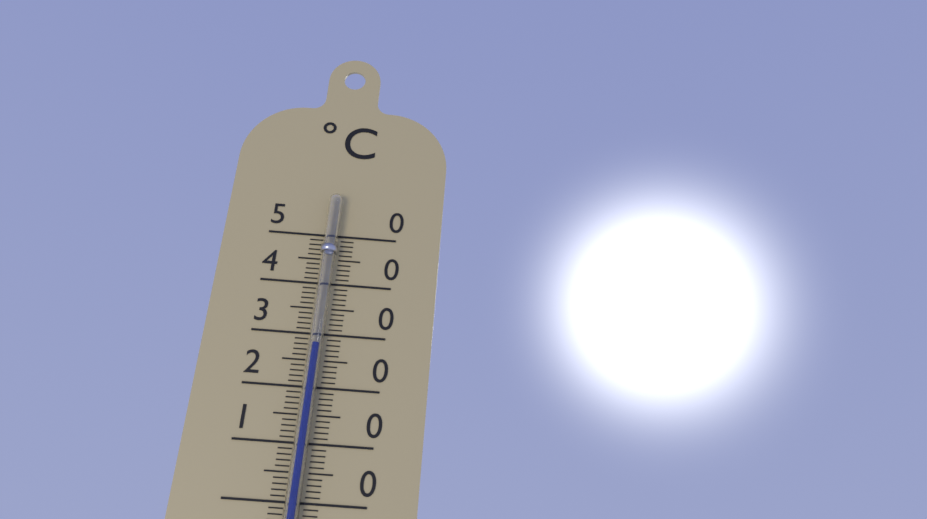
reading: 28 °C
